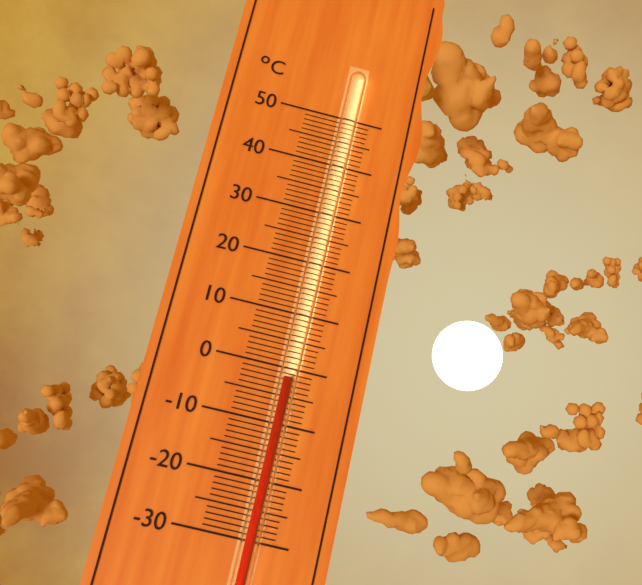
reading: -2 °C
